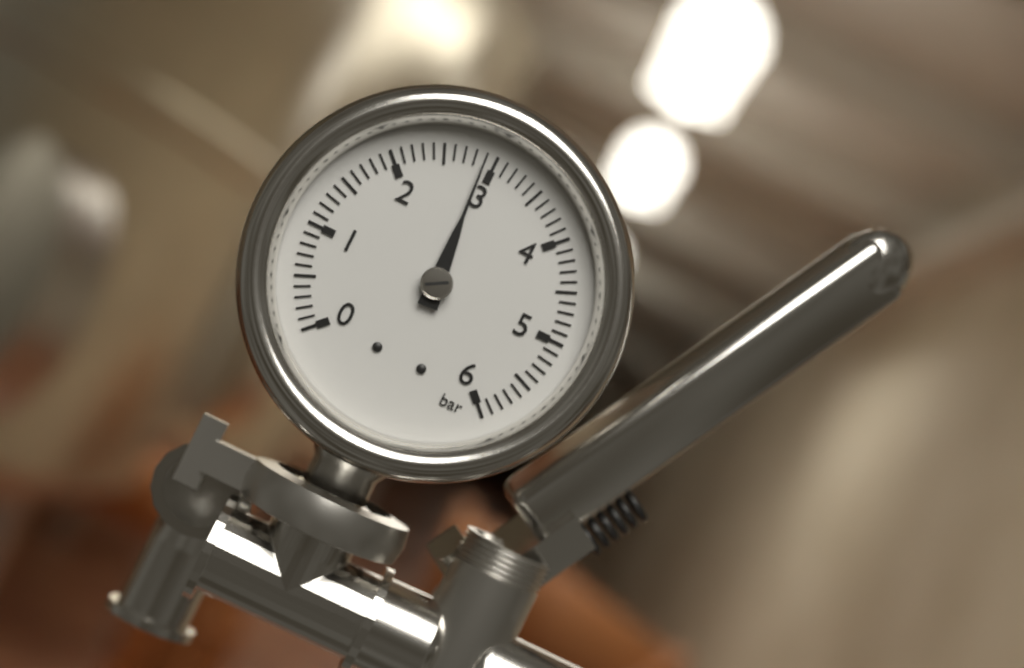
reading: 2.9 bar
